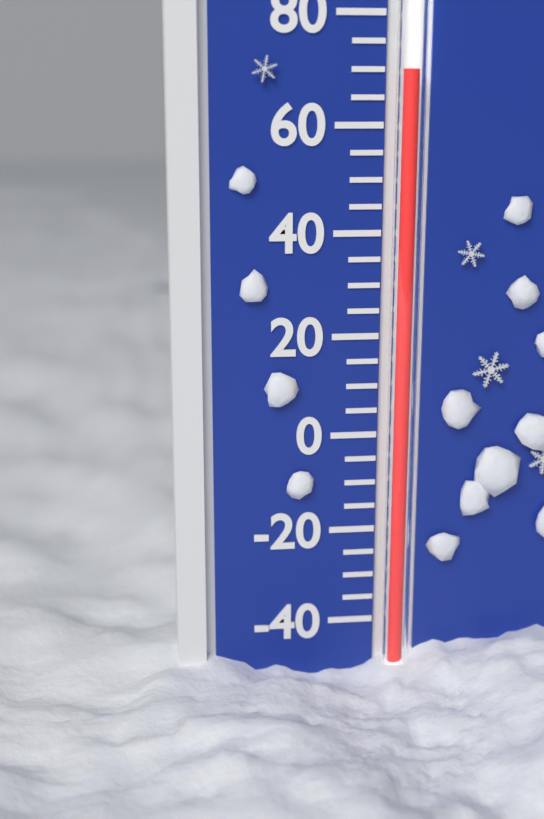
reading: 70 °F
